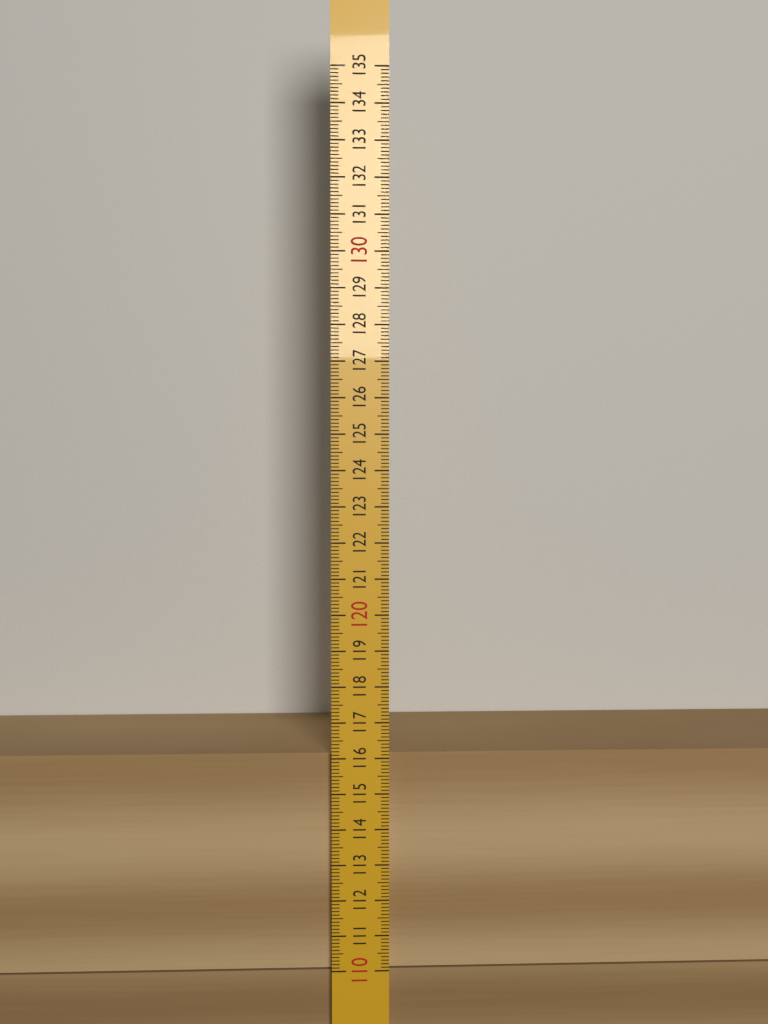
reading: 116.1 (no unit)
